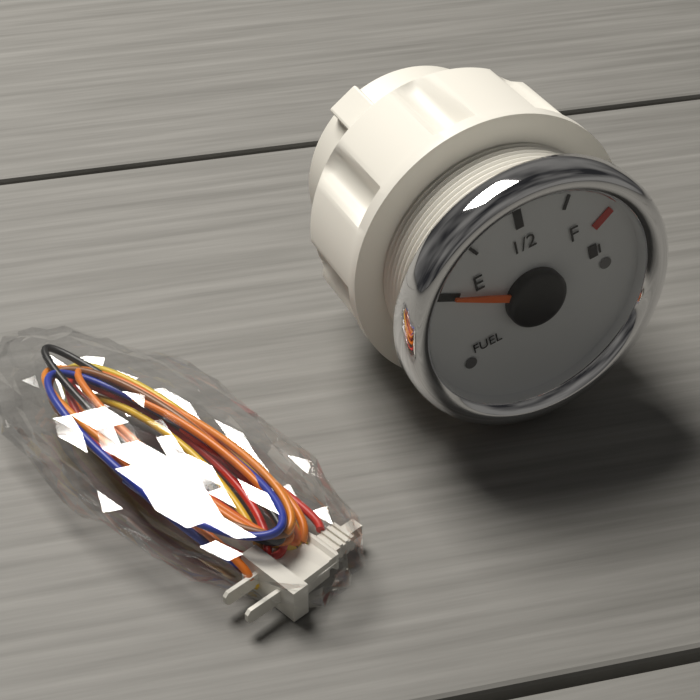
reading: 0.00 (no unit)
